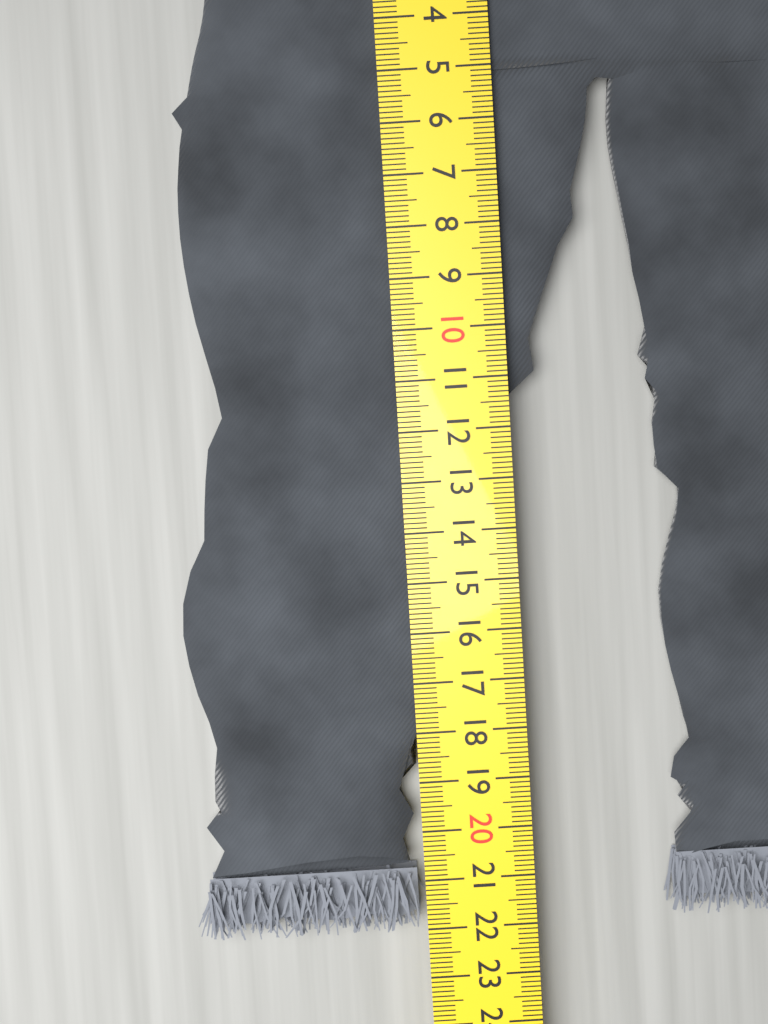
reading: 22.1 cm
